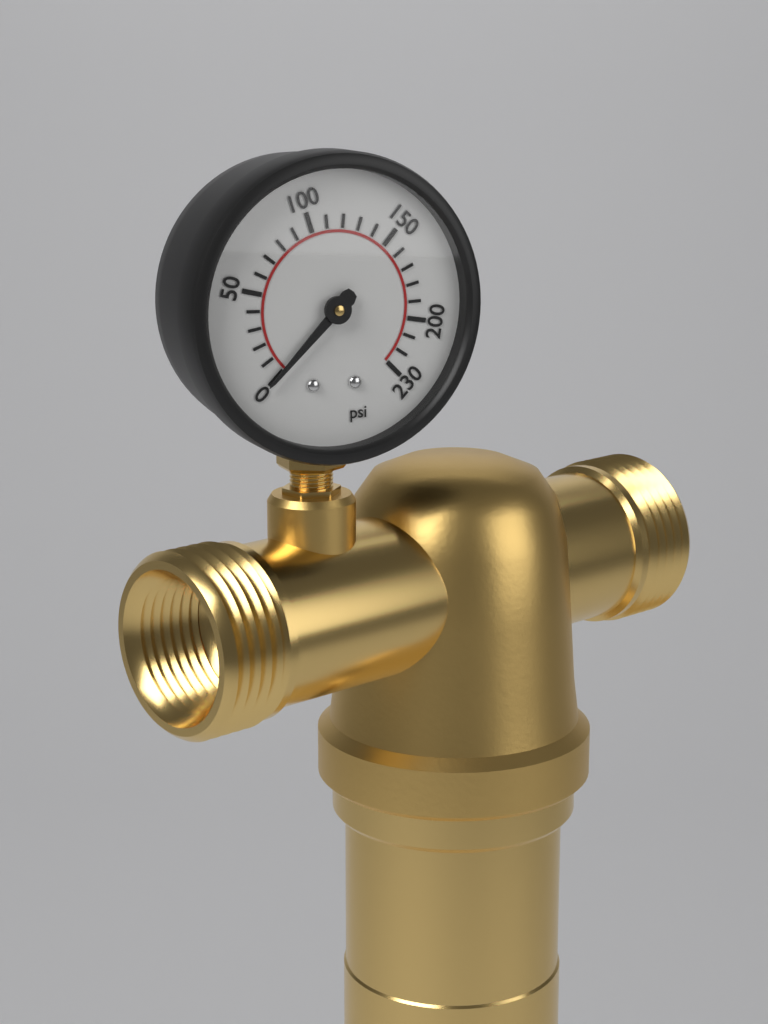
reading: 0 psi
